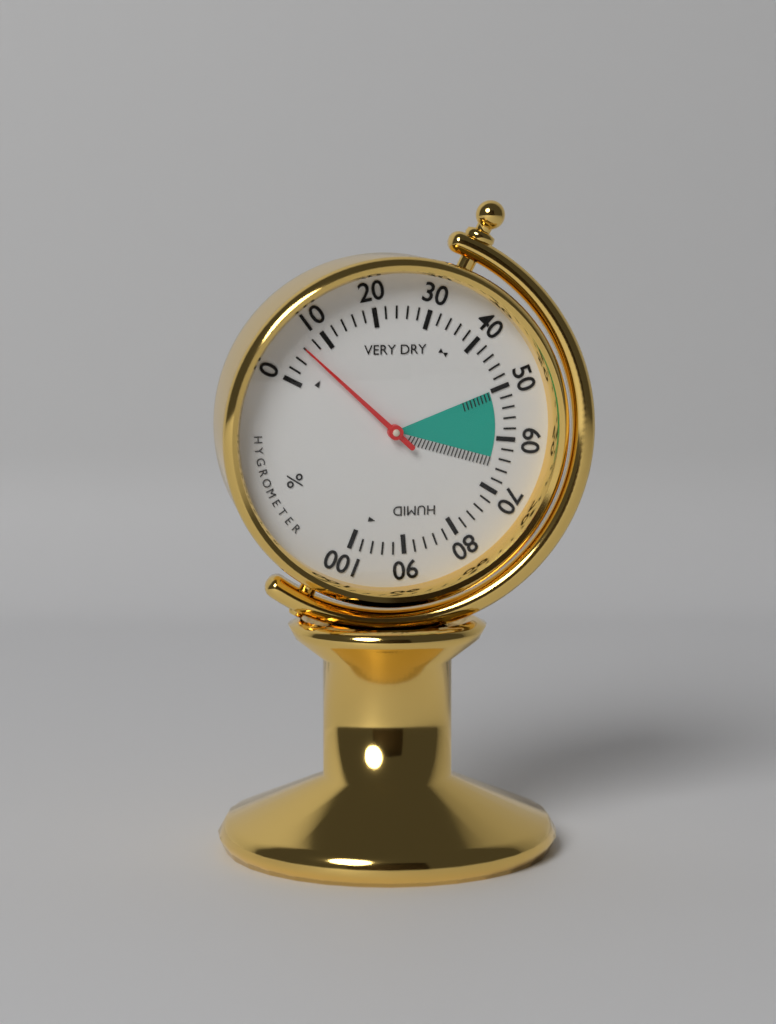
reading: 6 %
